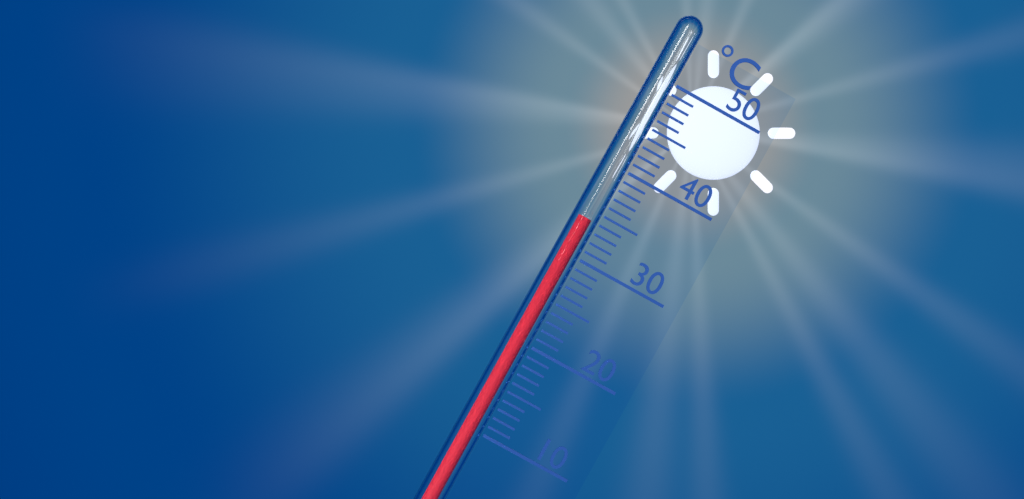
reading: 34 °C
